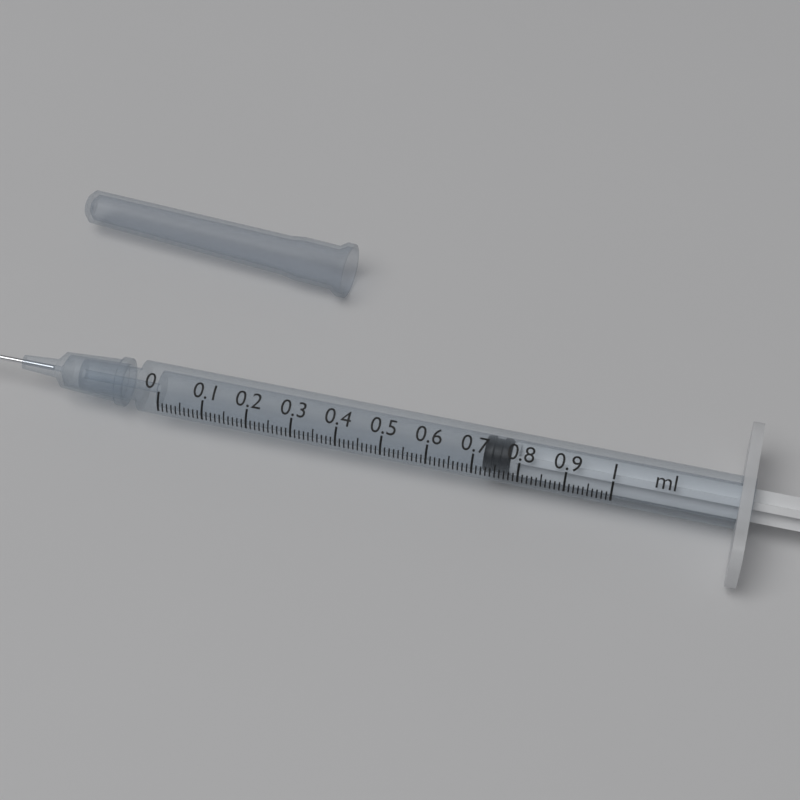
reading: 0.72 ml
